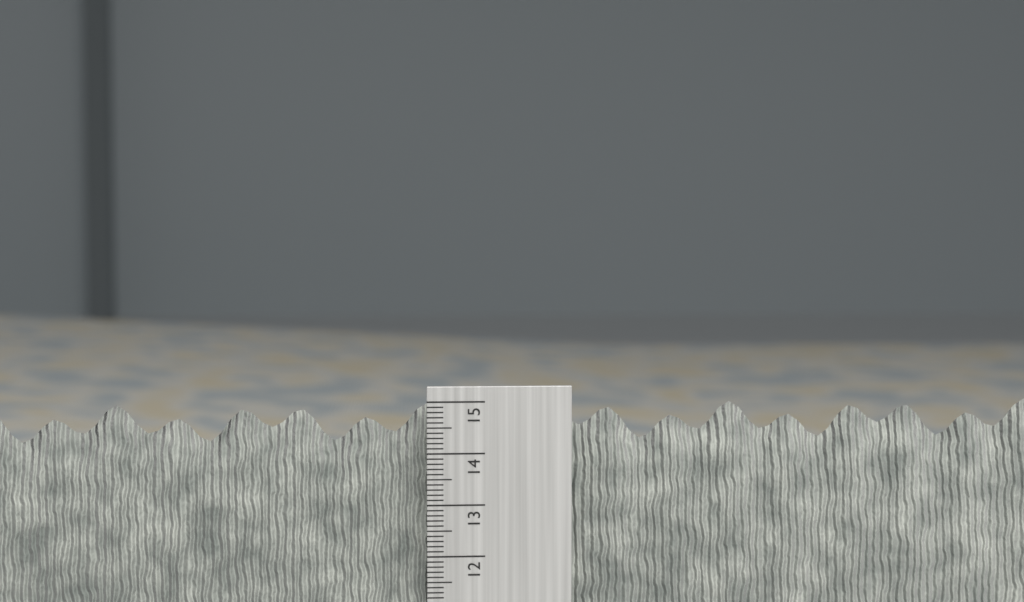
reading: 14.9 cm
